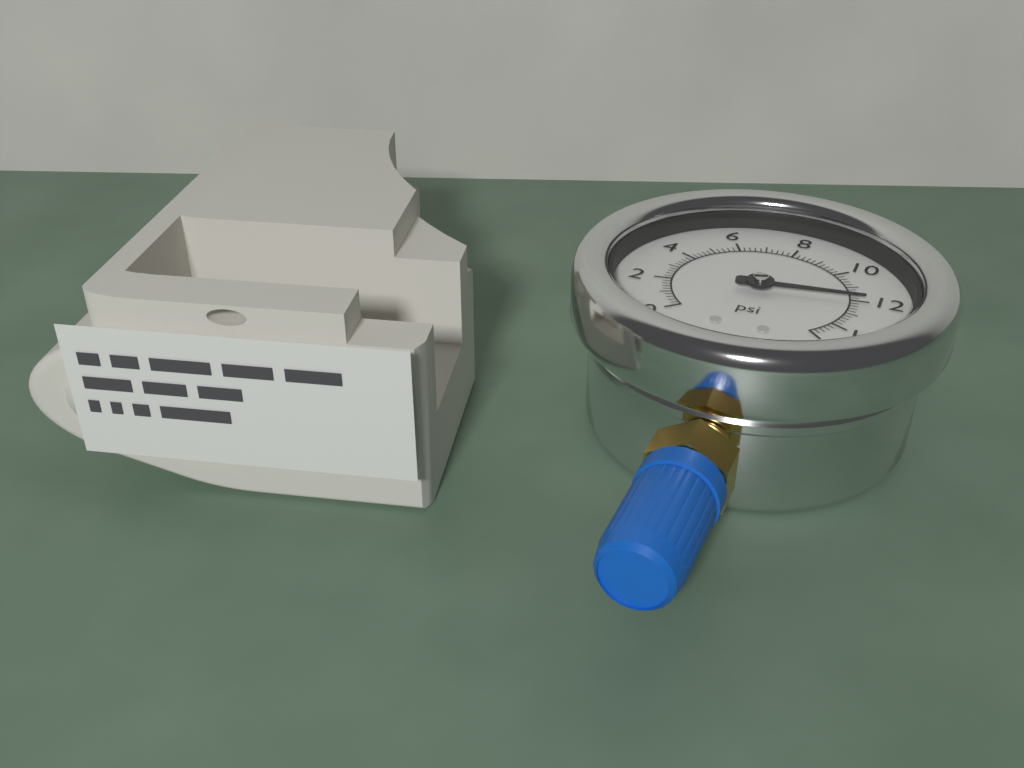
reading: 12.0 psi
